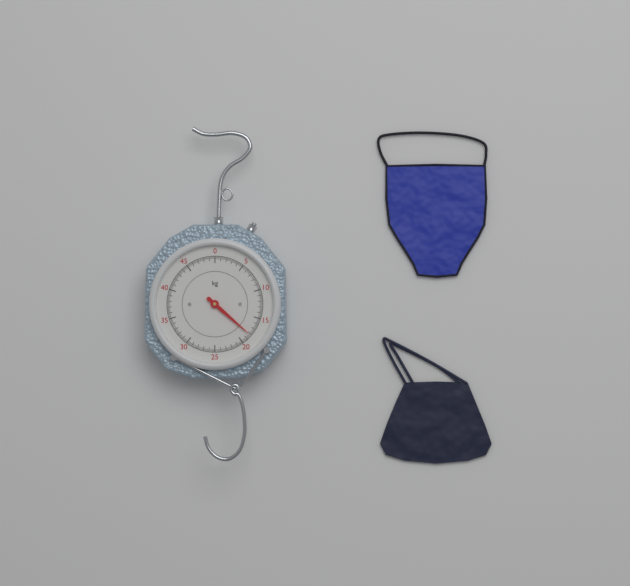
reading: 18.2 kg
